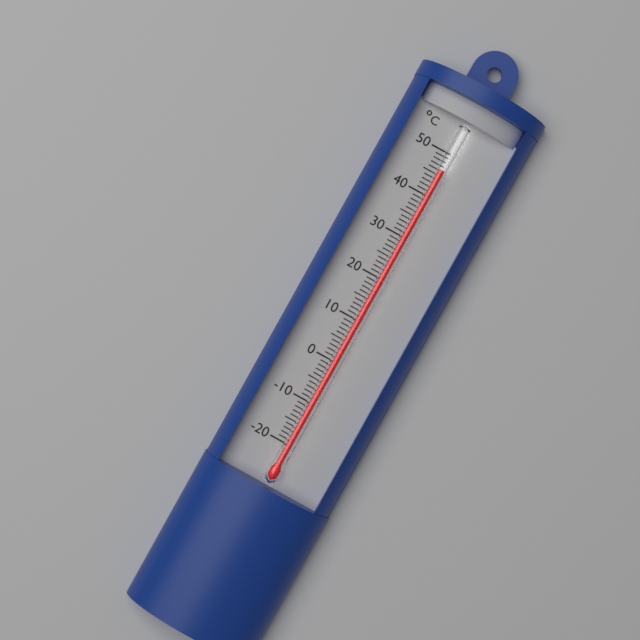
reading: 46 °C
